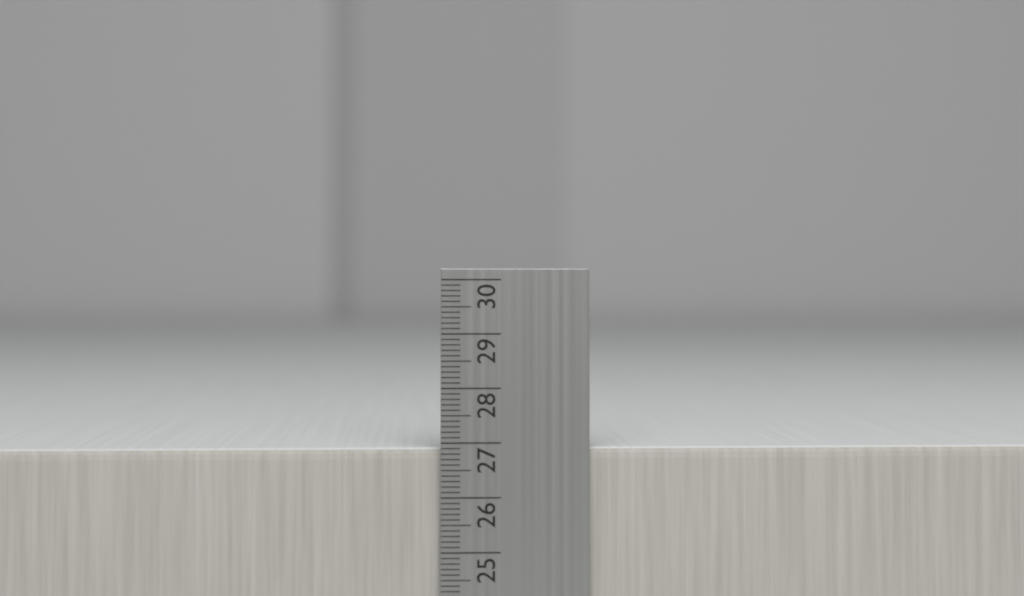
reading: 26.9 cm
